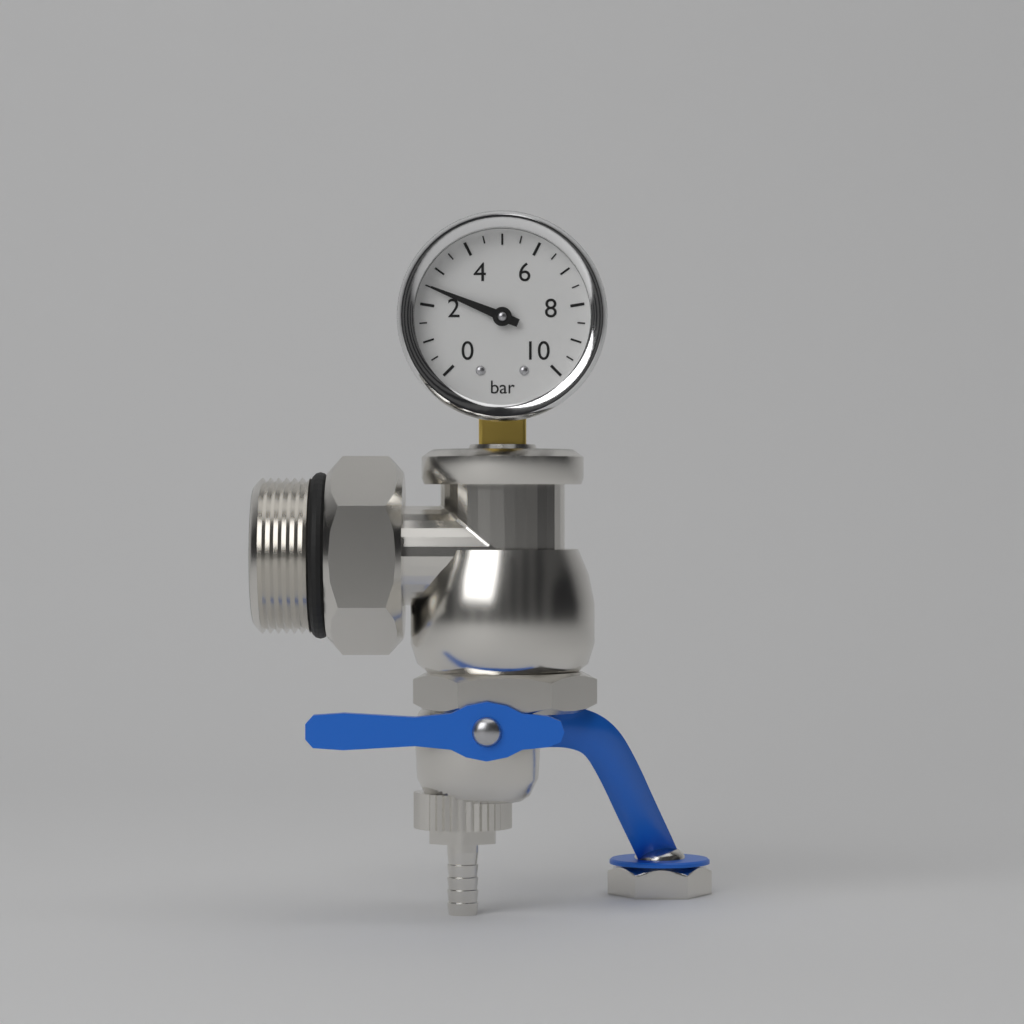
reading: 2.5 bar
